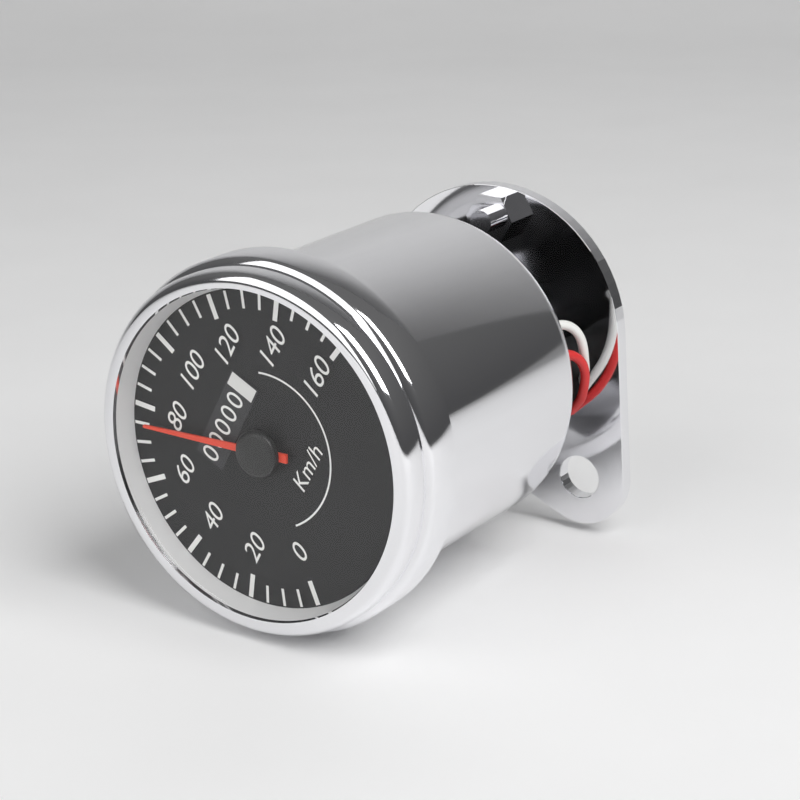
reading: 75 km/h
